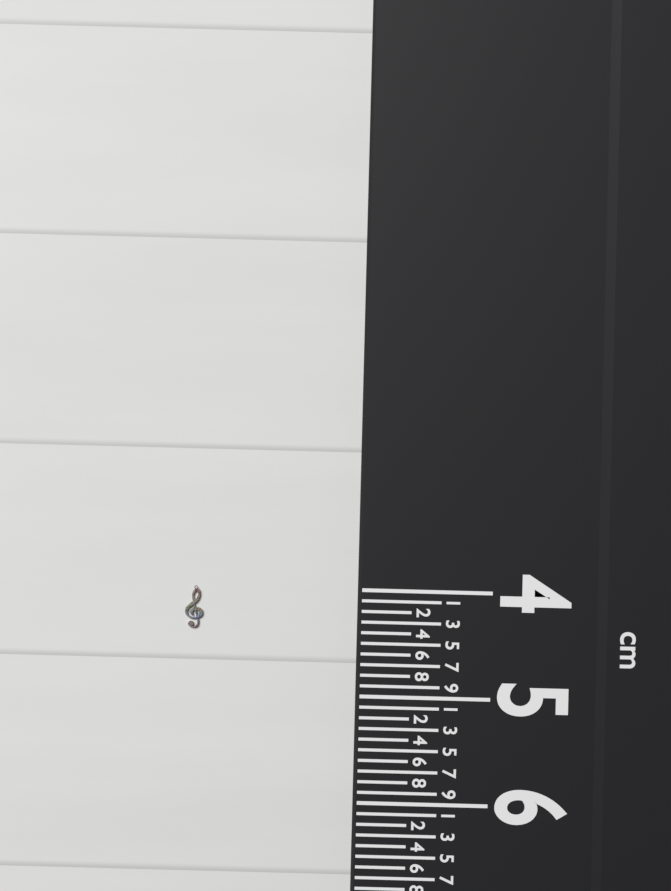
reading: 4.4 cm
